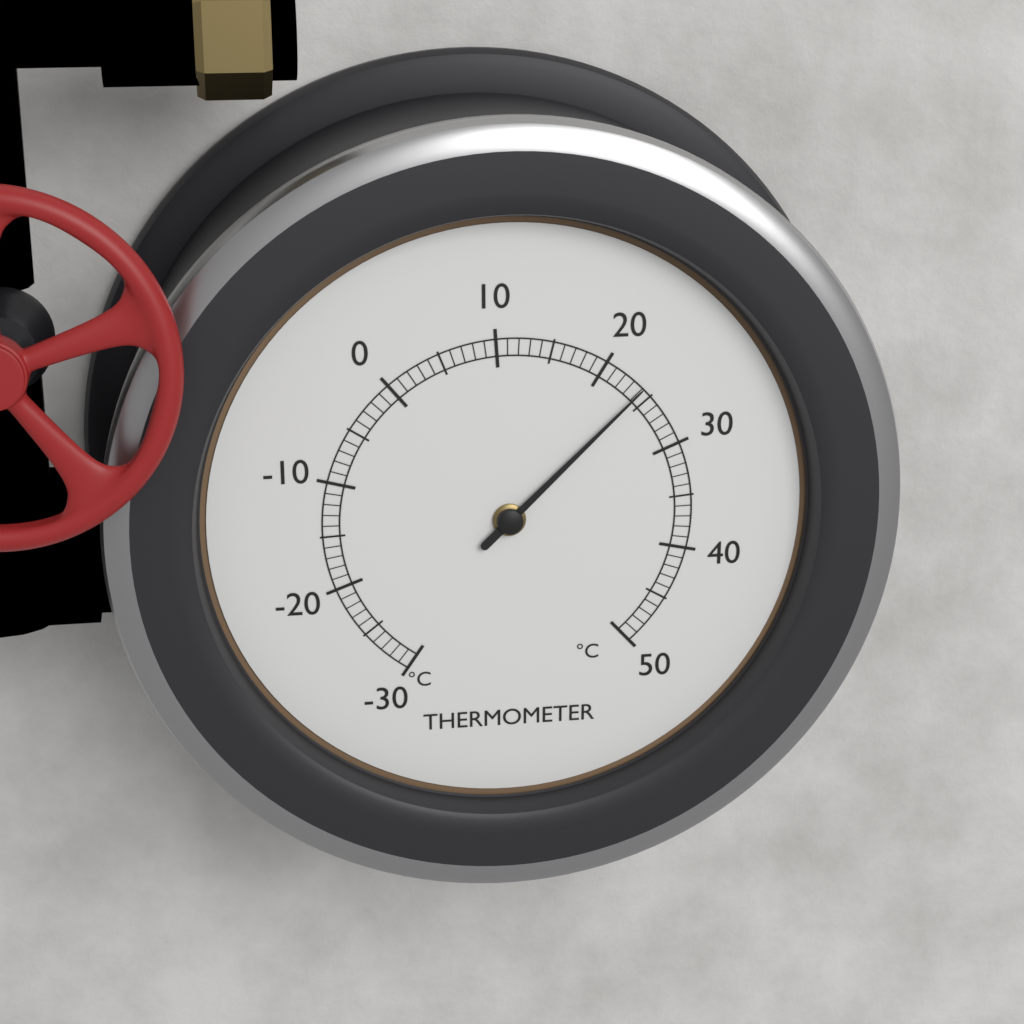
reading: 24 °C
